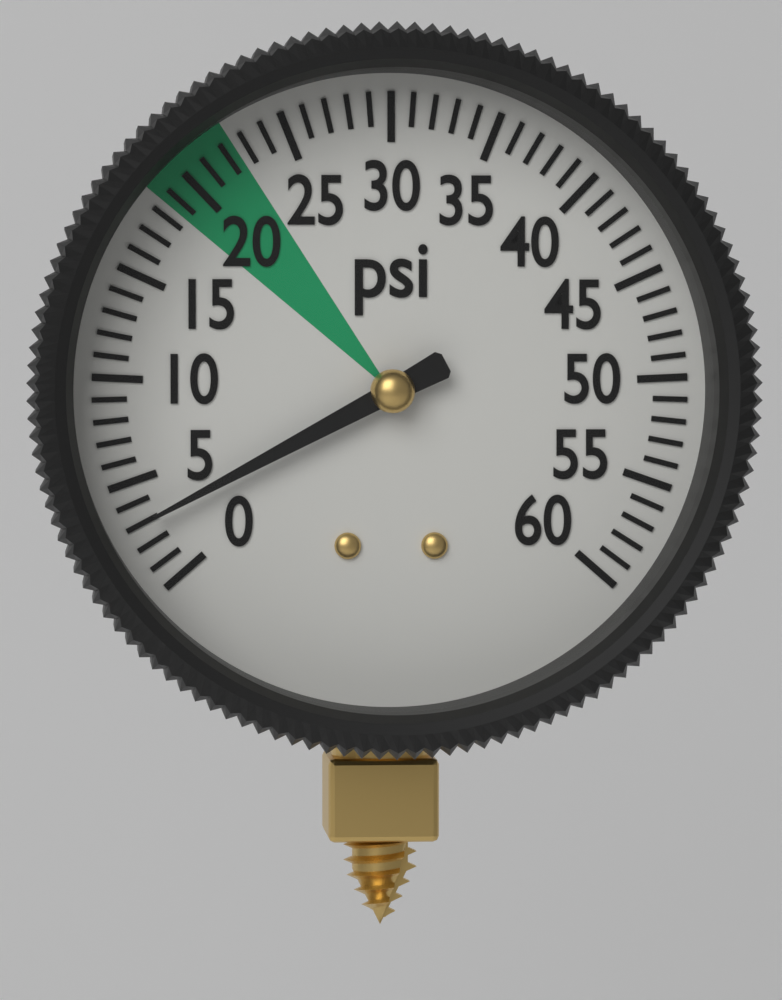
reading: 3 psi
